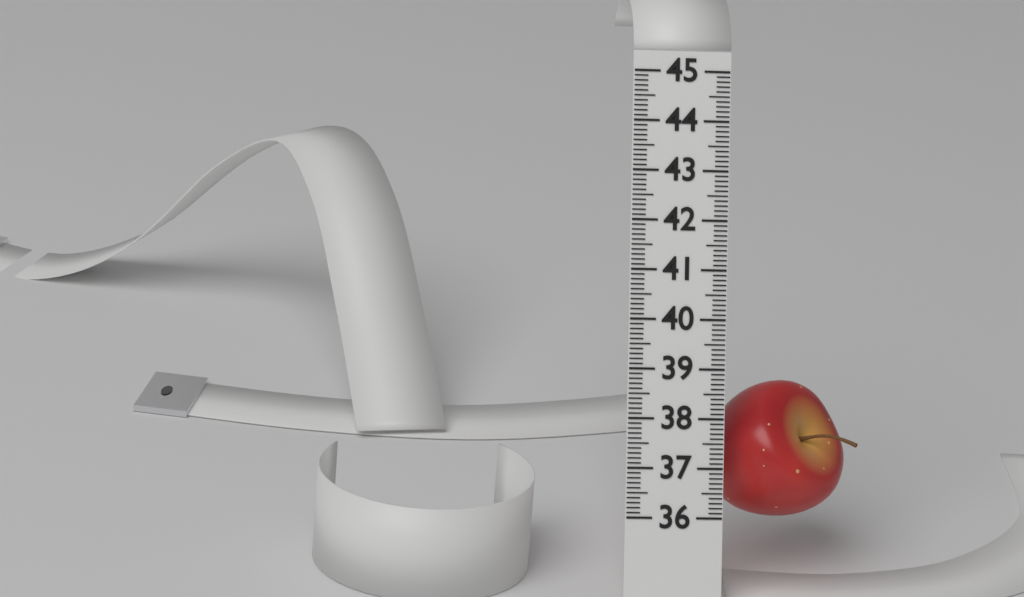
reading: 38.8 (no unit)
